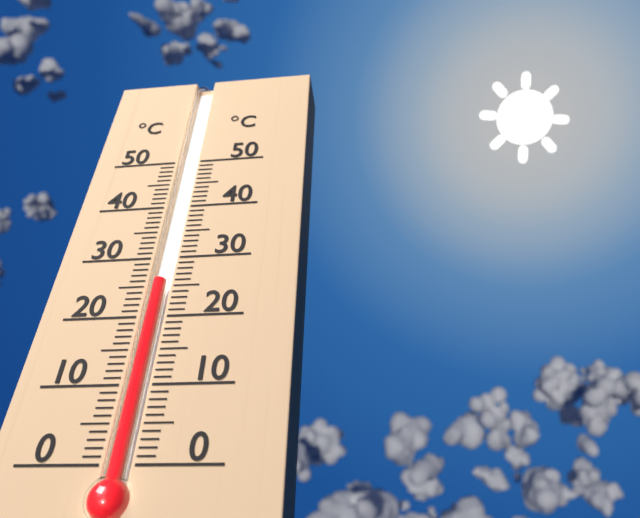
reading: 26 °C
